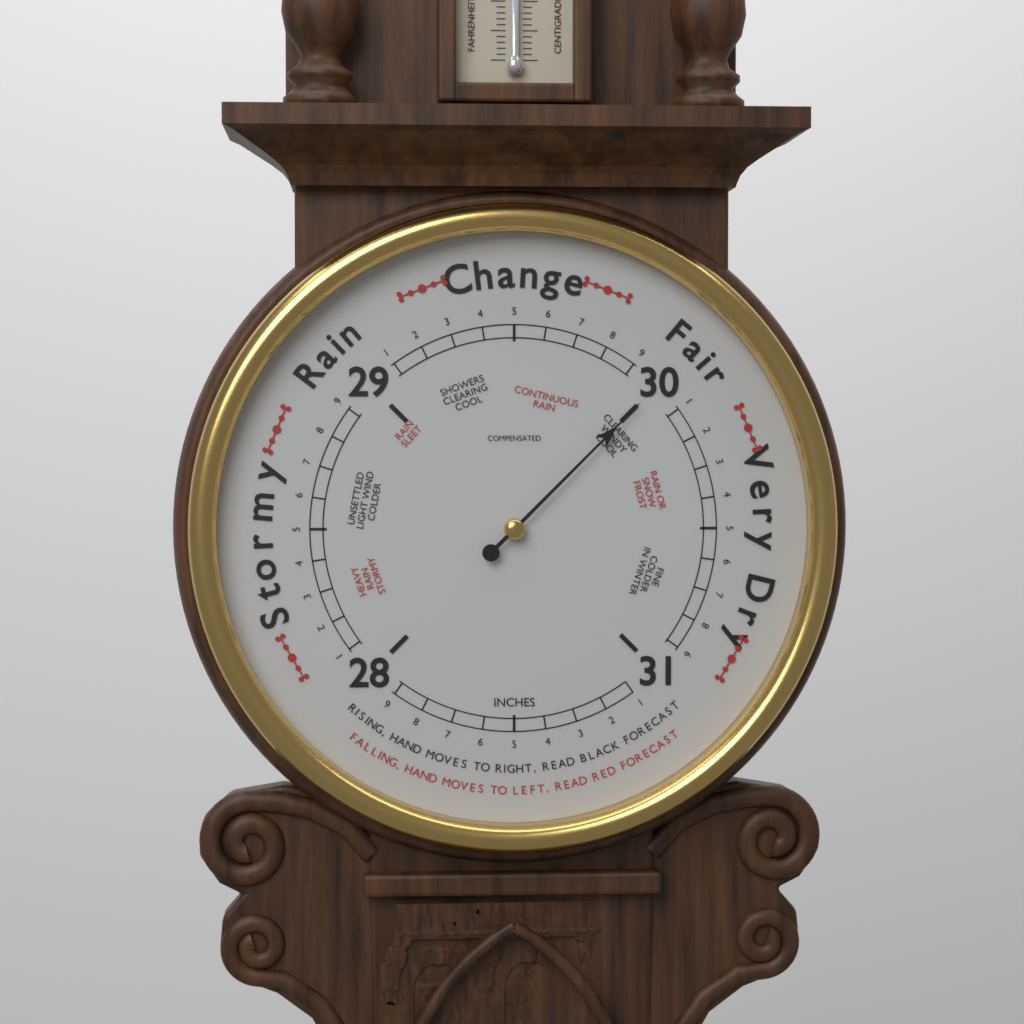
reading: 30.0 inHg
